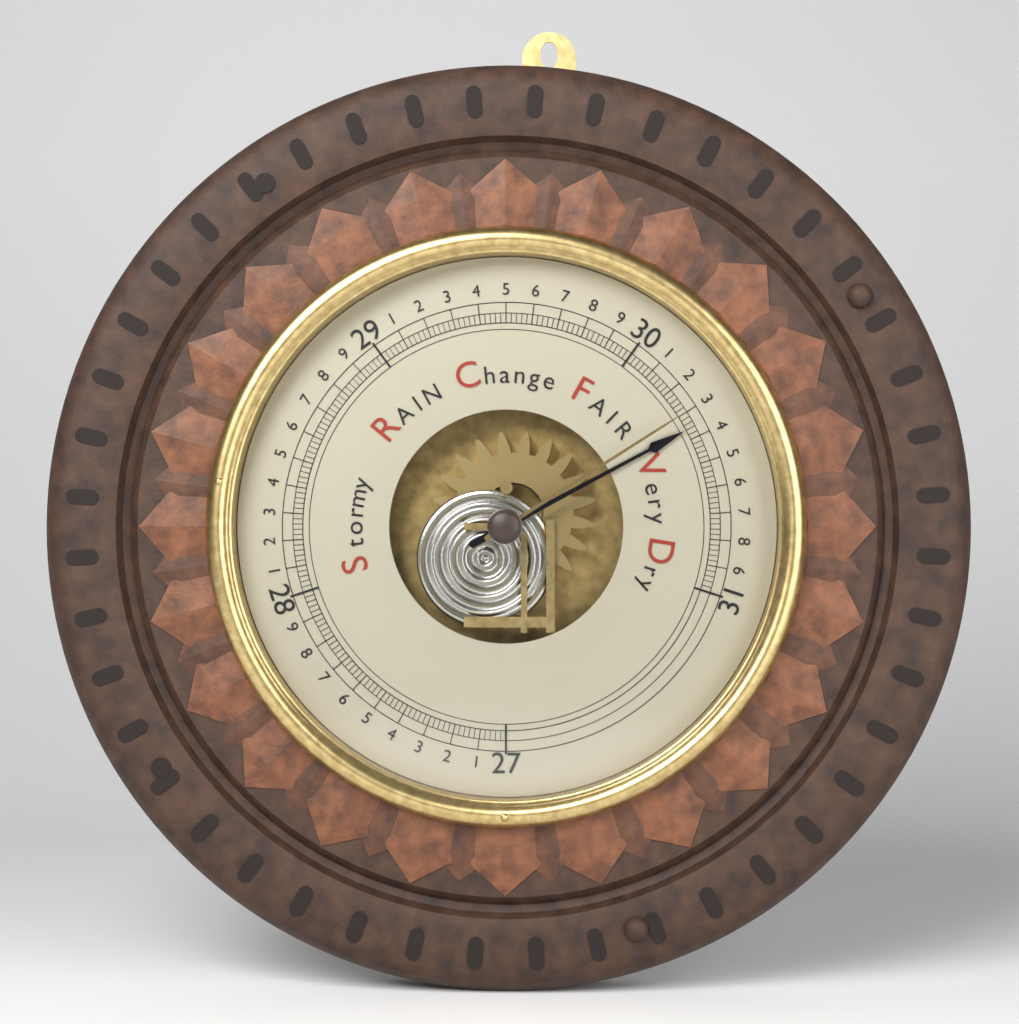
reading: 30.36 inHg
